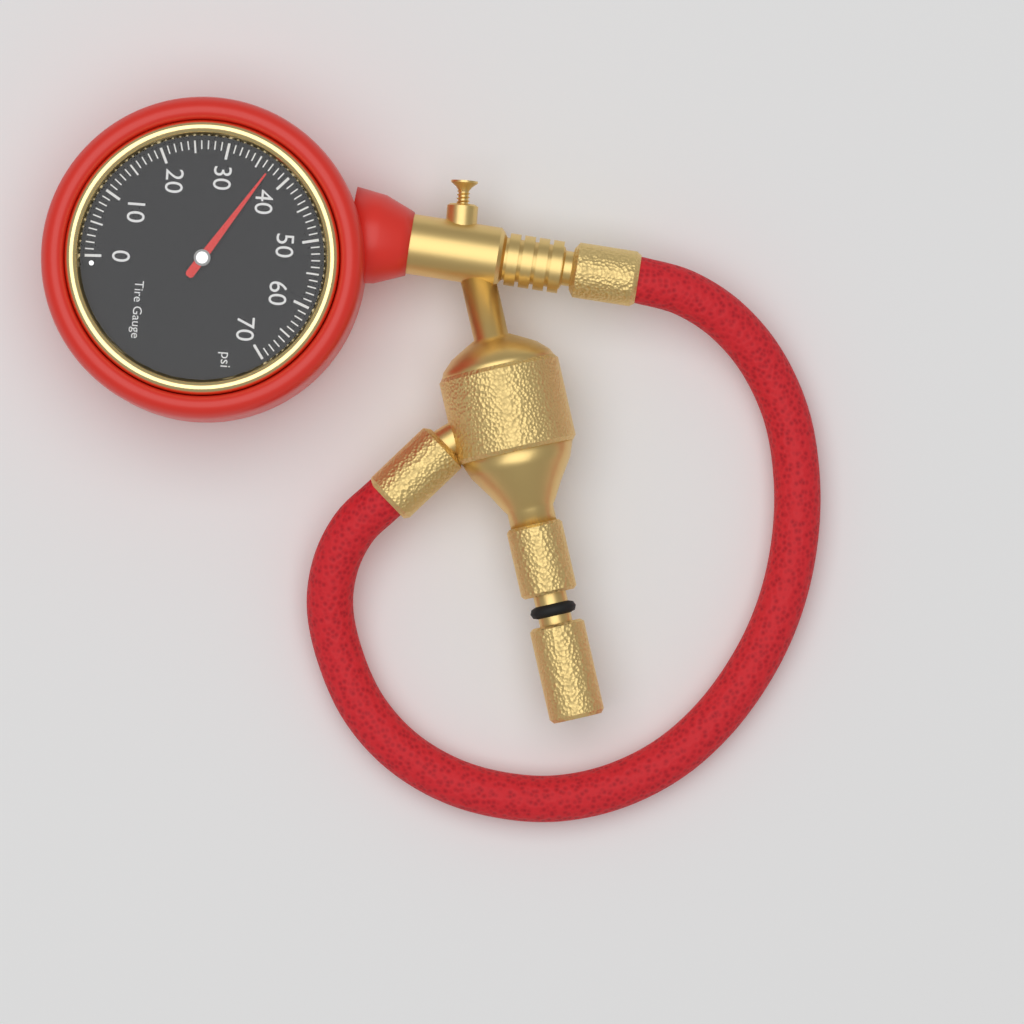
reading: 37 psi
